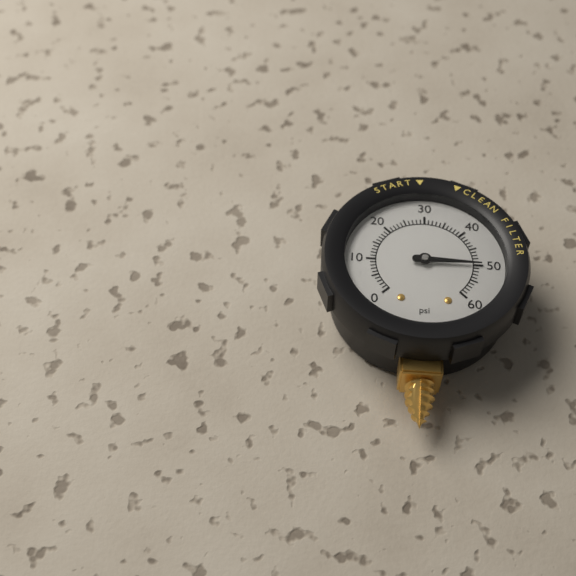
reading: 50 psi
